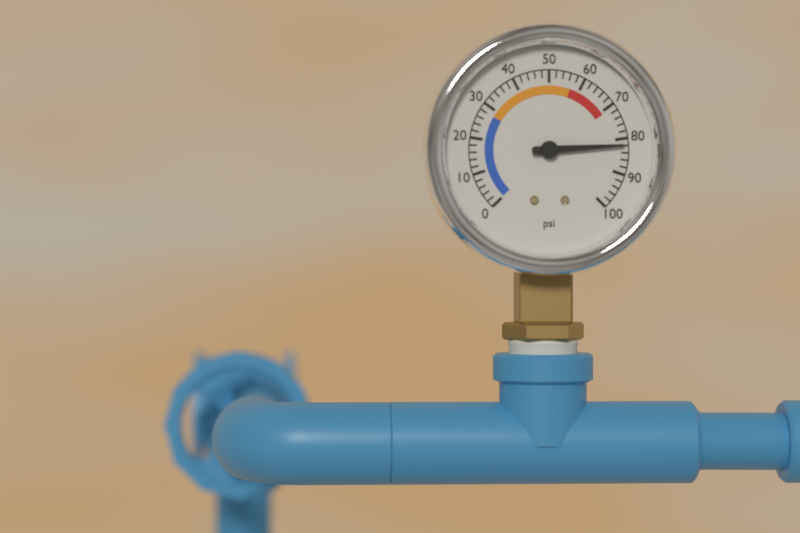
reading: 82 psi
